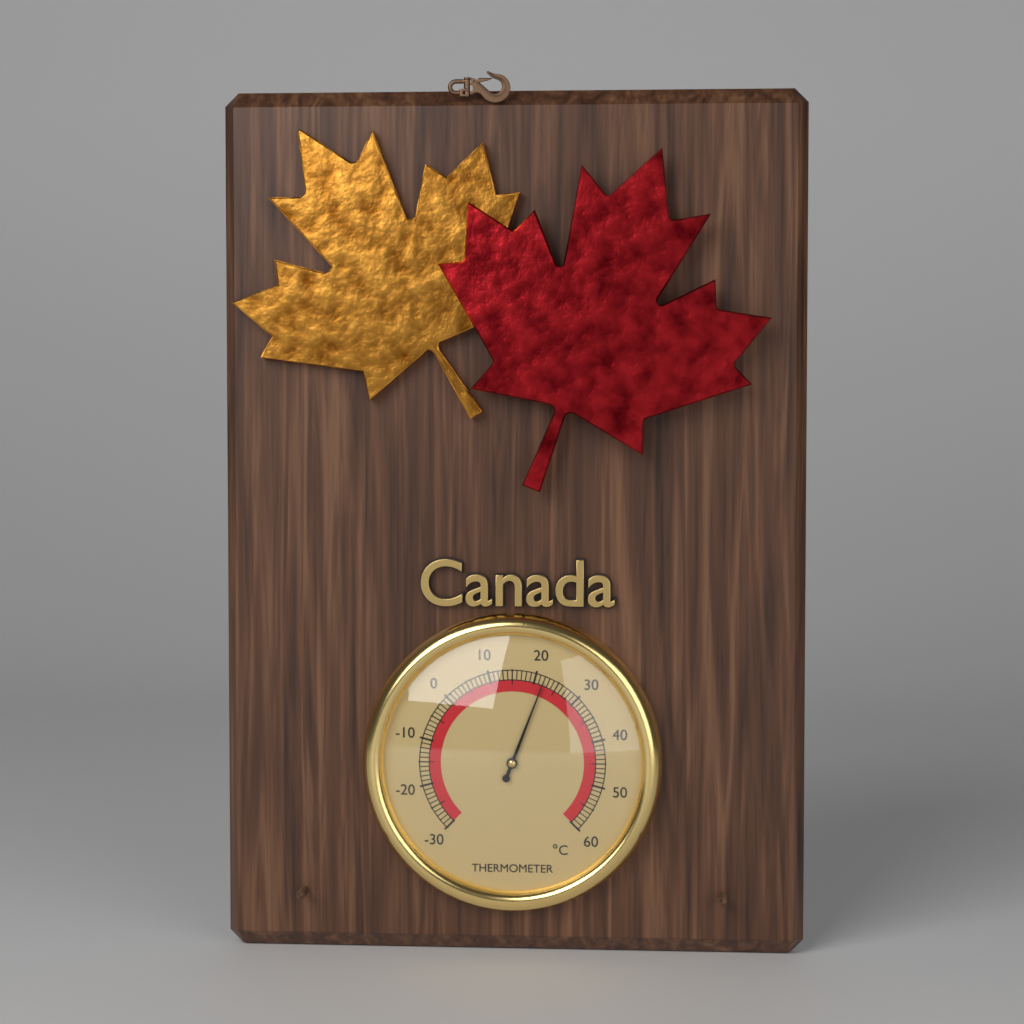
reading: 22 °C
